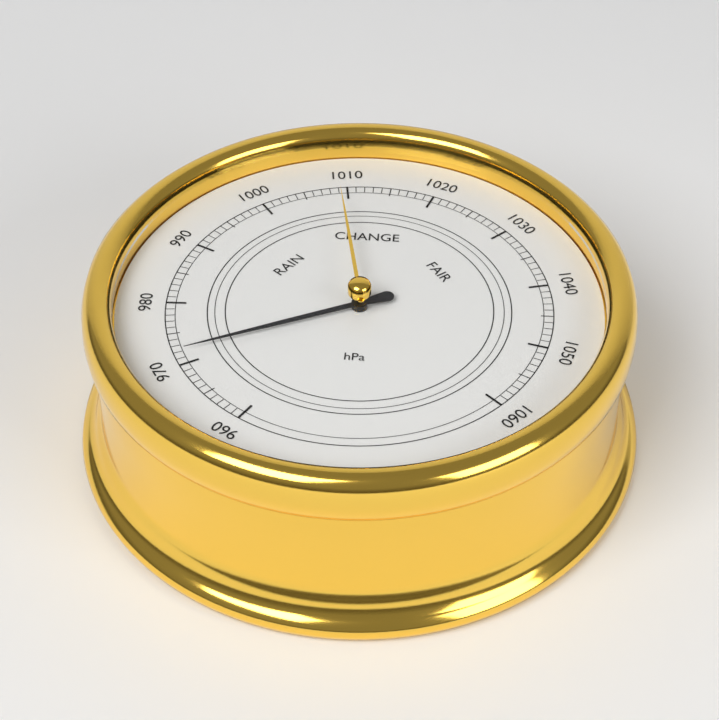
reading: 972 hPa
